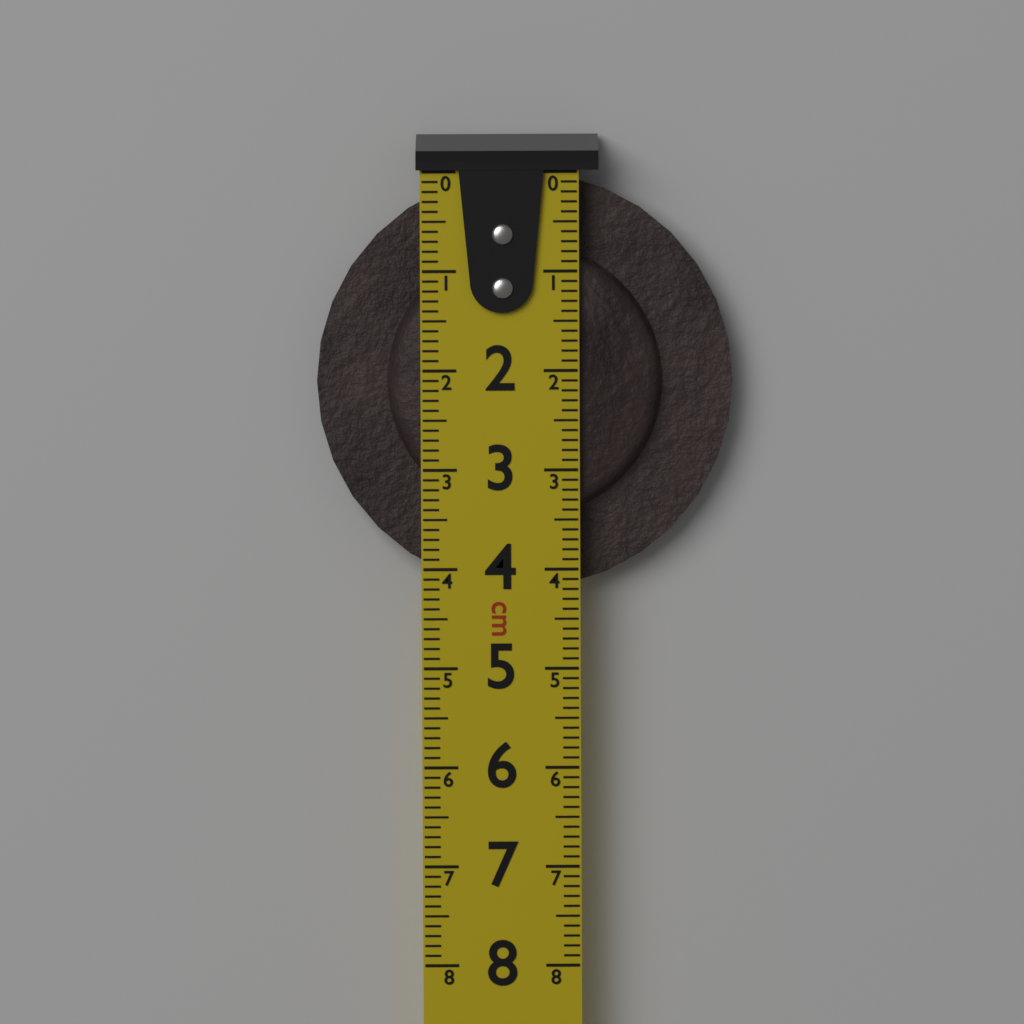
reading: 4.2 cm
